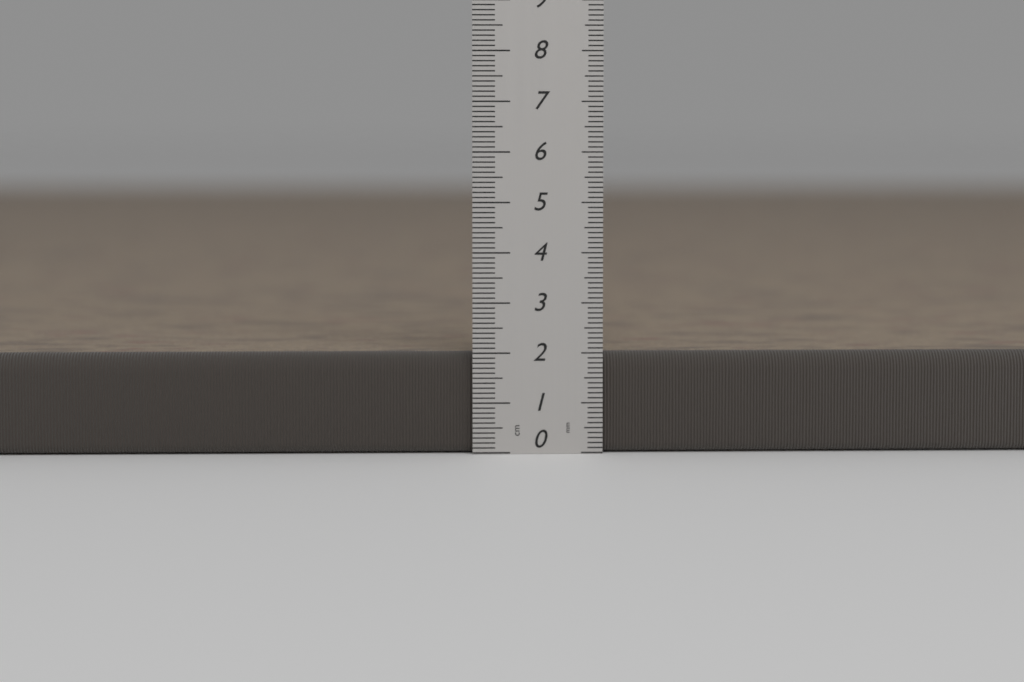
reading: 2.0 cm
